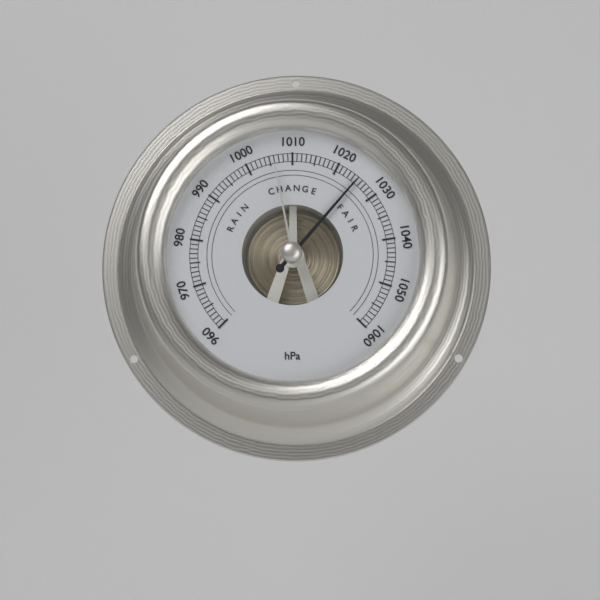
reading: 1025 hPa
